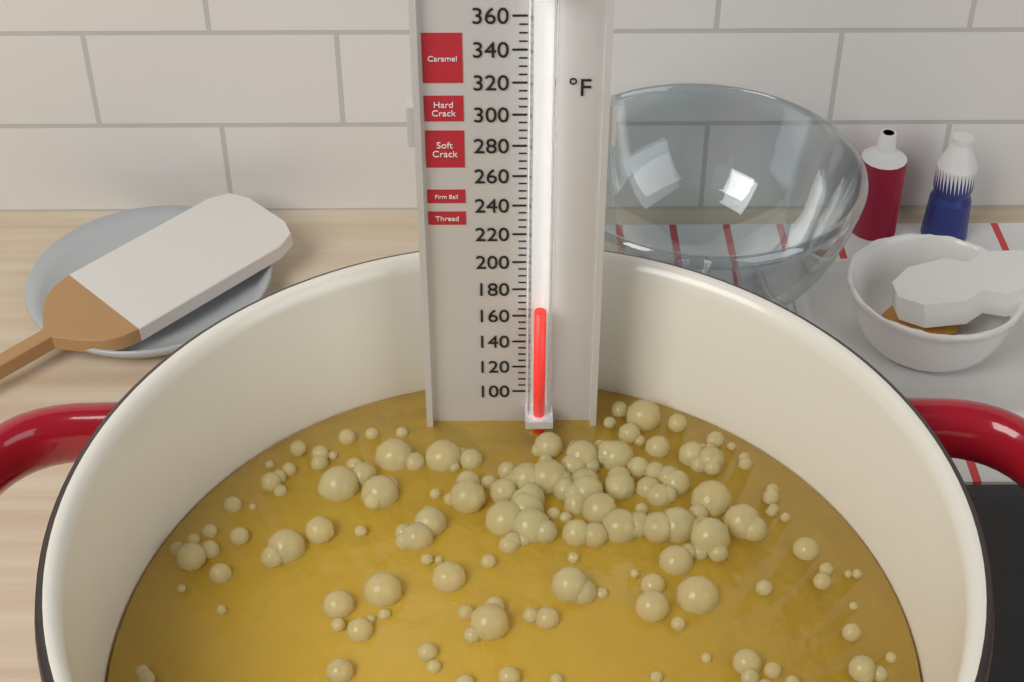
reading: 170 °F
